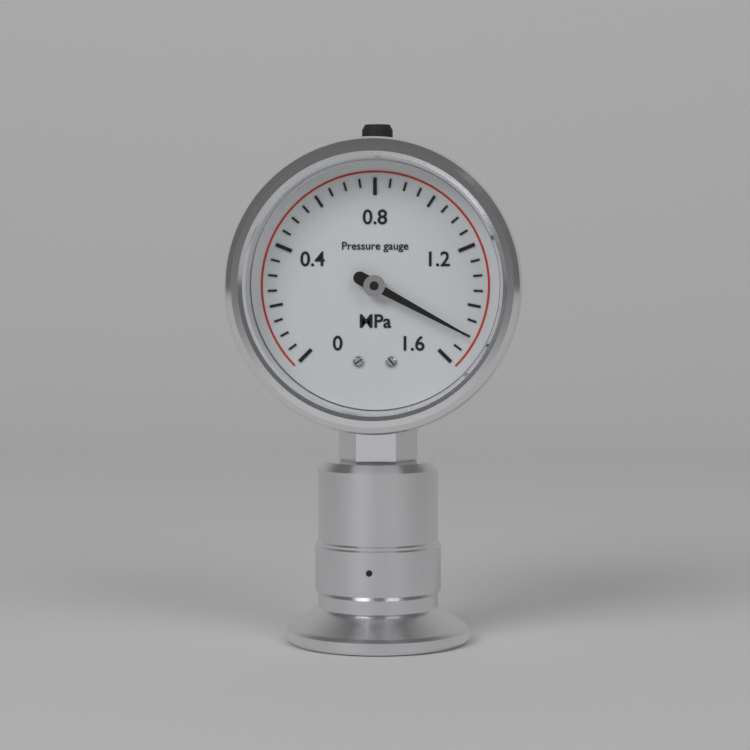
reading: 1.50 MPa
